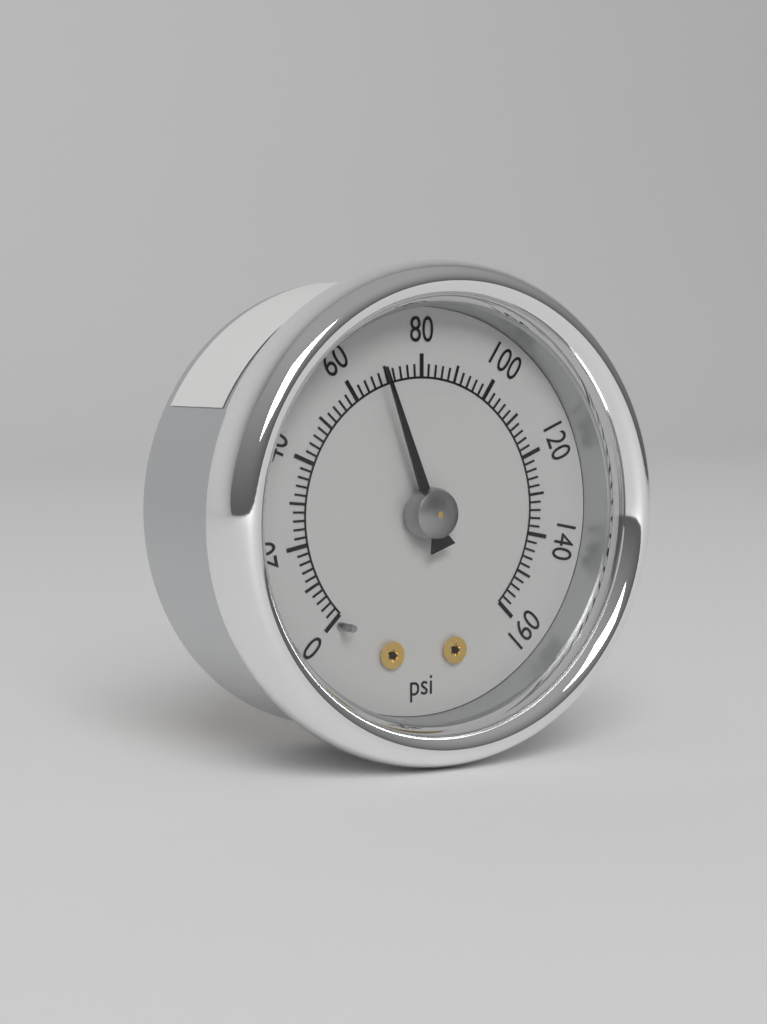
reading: 68 psi
